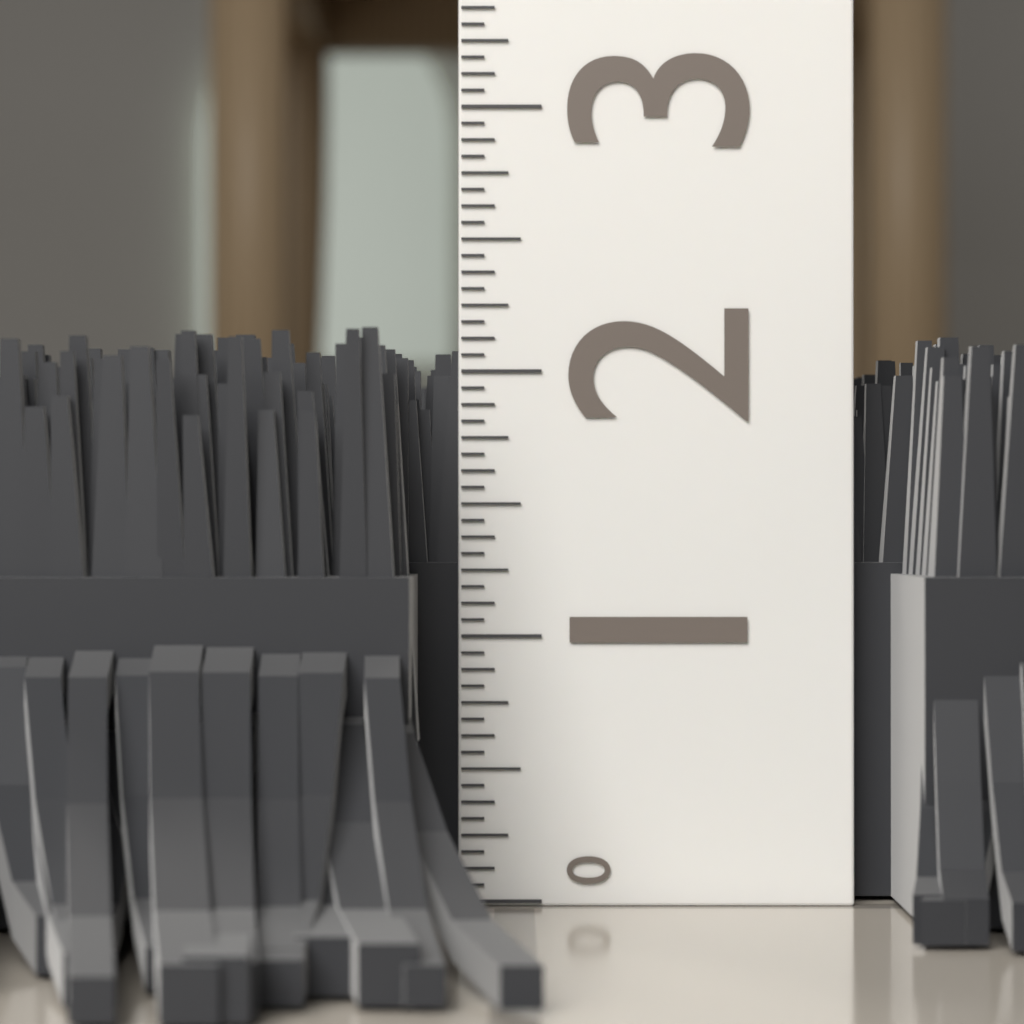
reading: 2.1250 (no unit)
